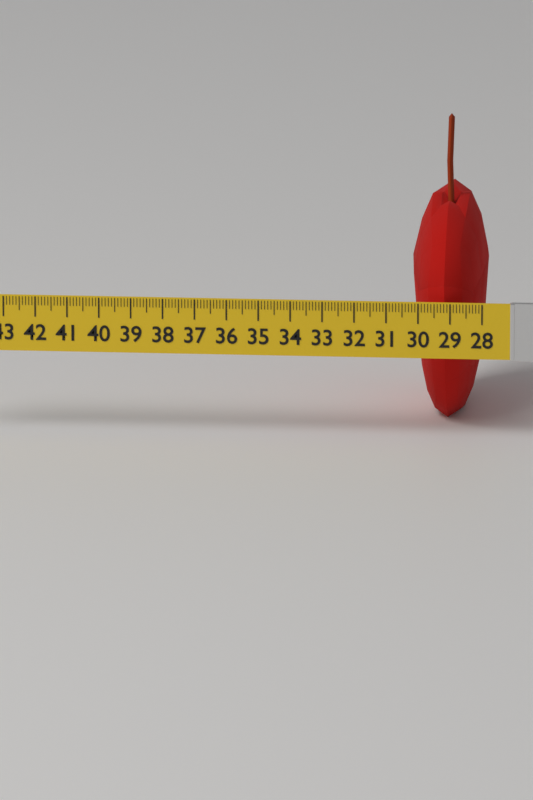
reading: 30.4 (no unit)
